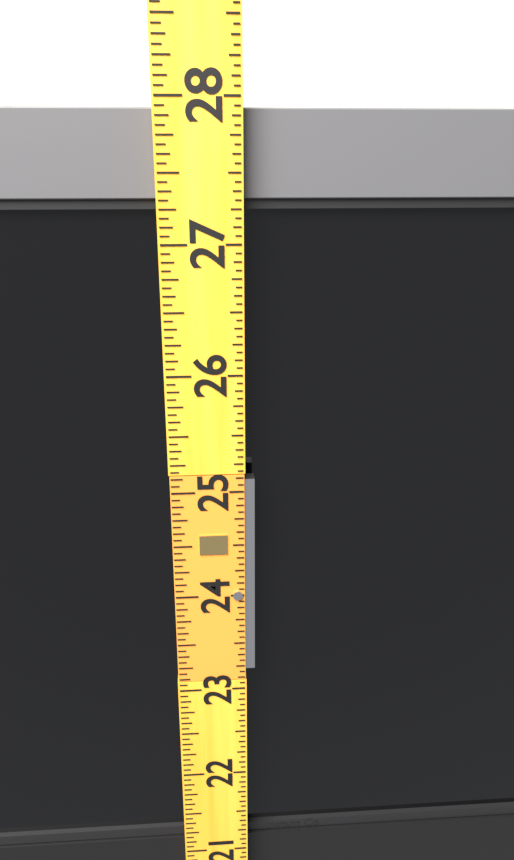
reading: 27.9375 (no unit)
